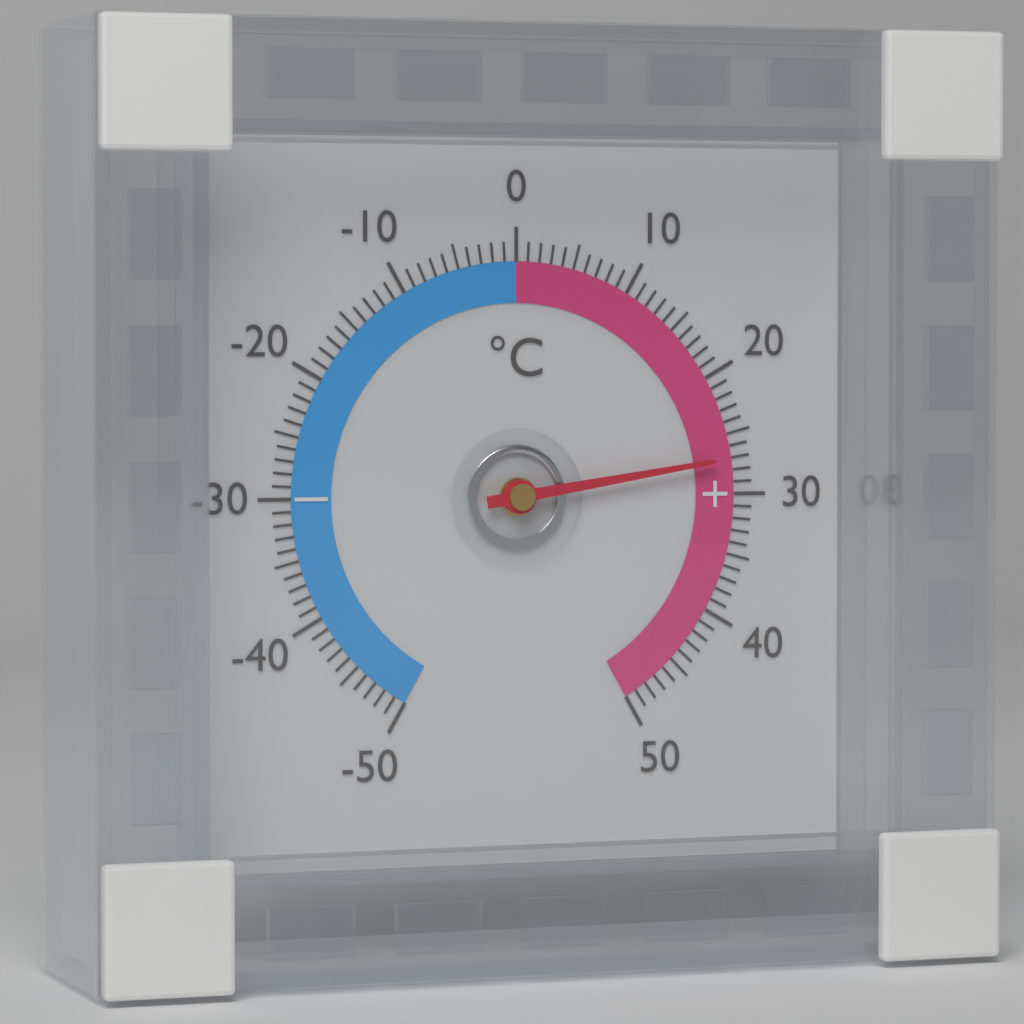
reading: 27 °C
